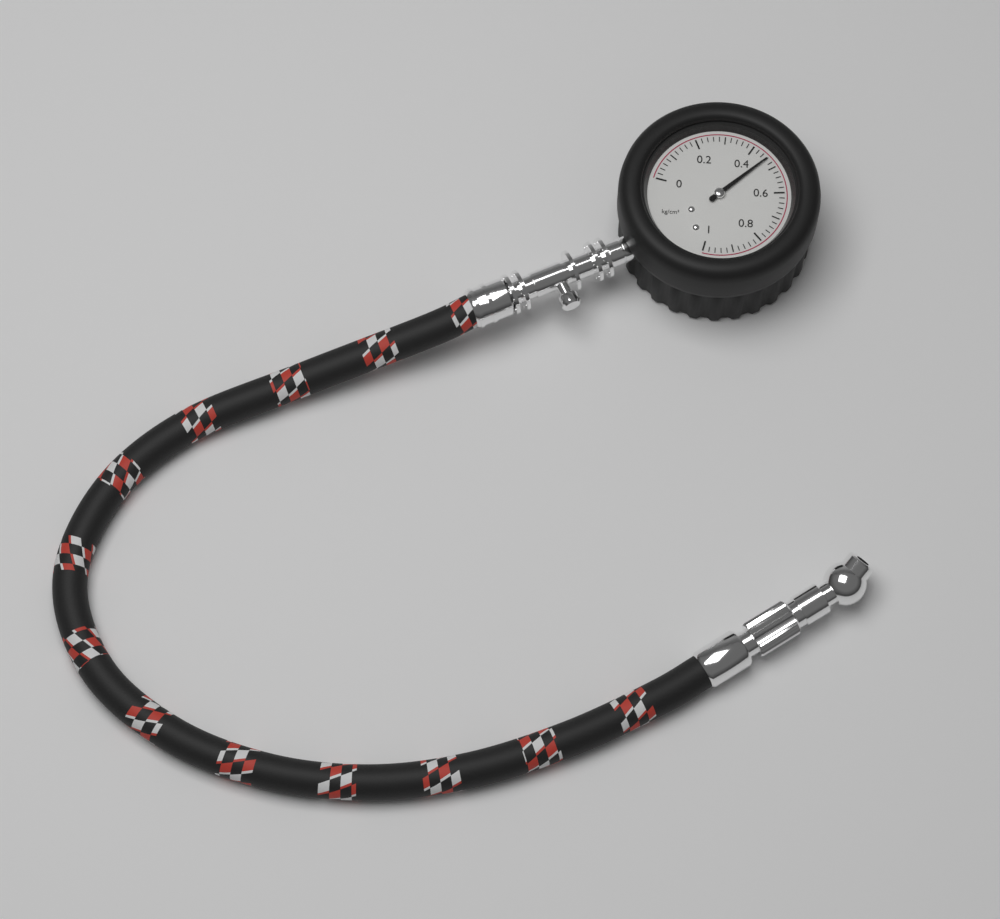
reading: 0.46 kg/cm²
